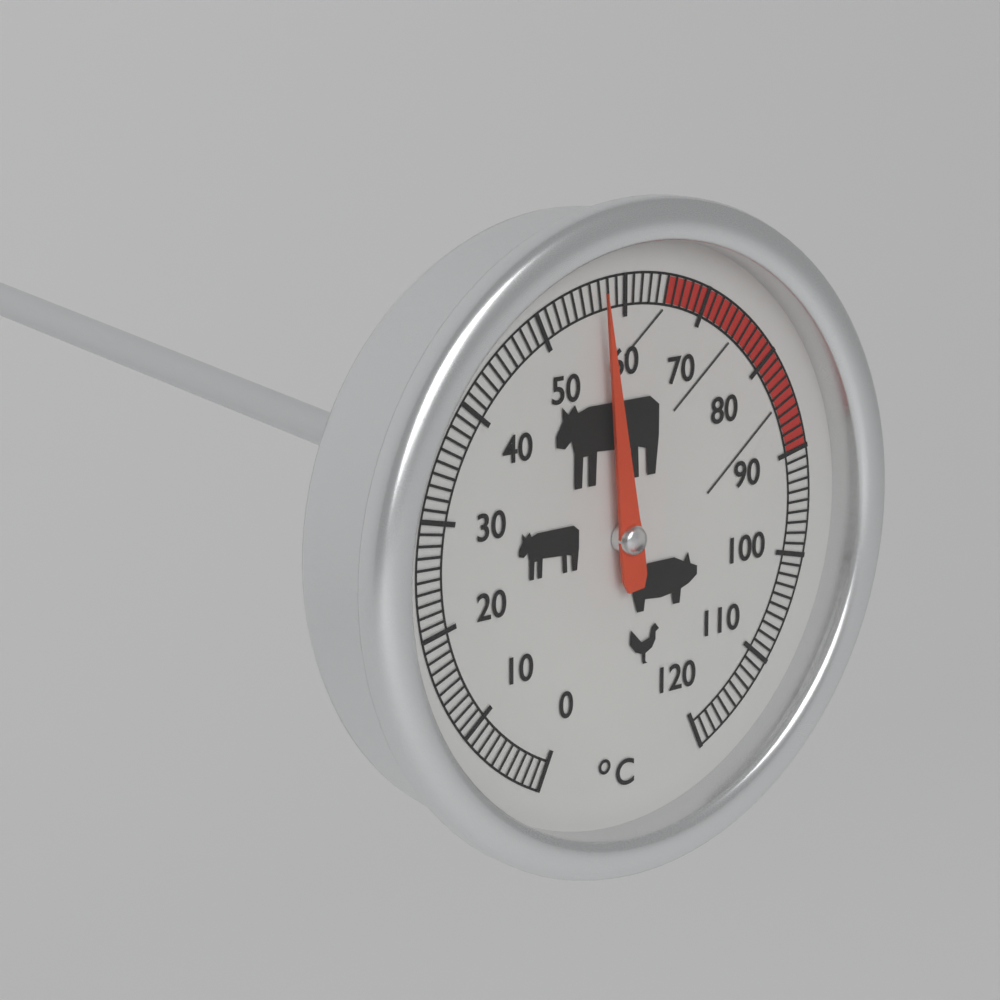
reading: 57 °C
